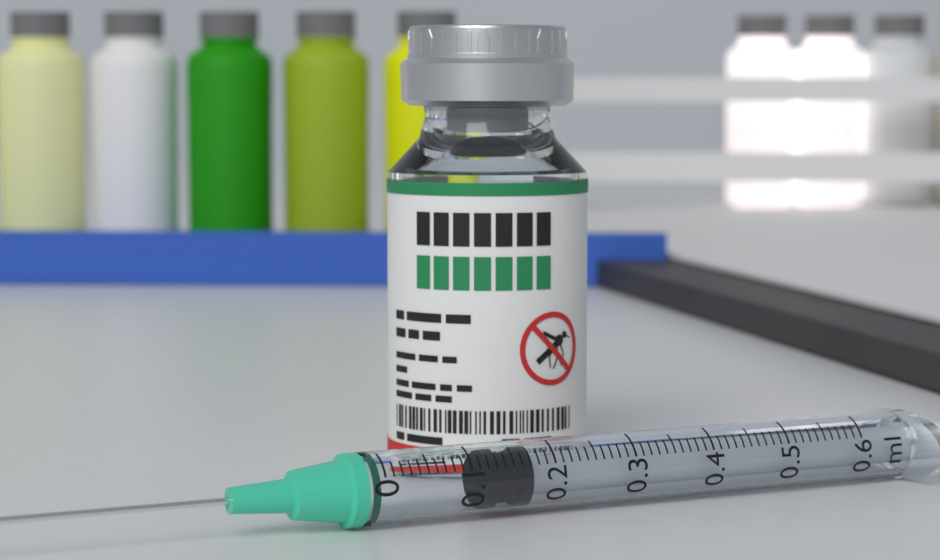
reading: 0.12 ml
